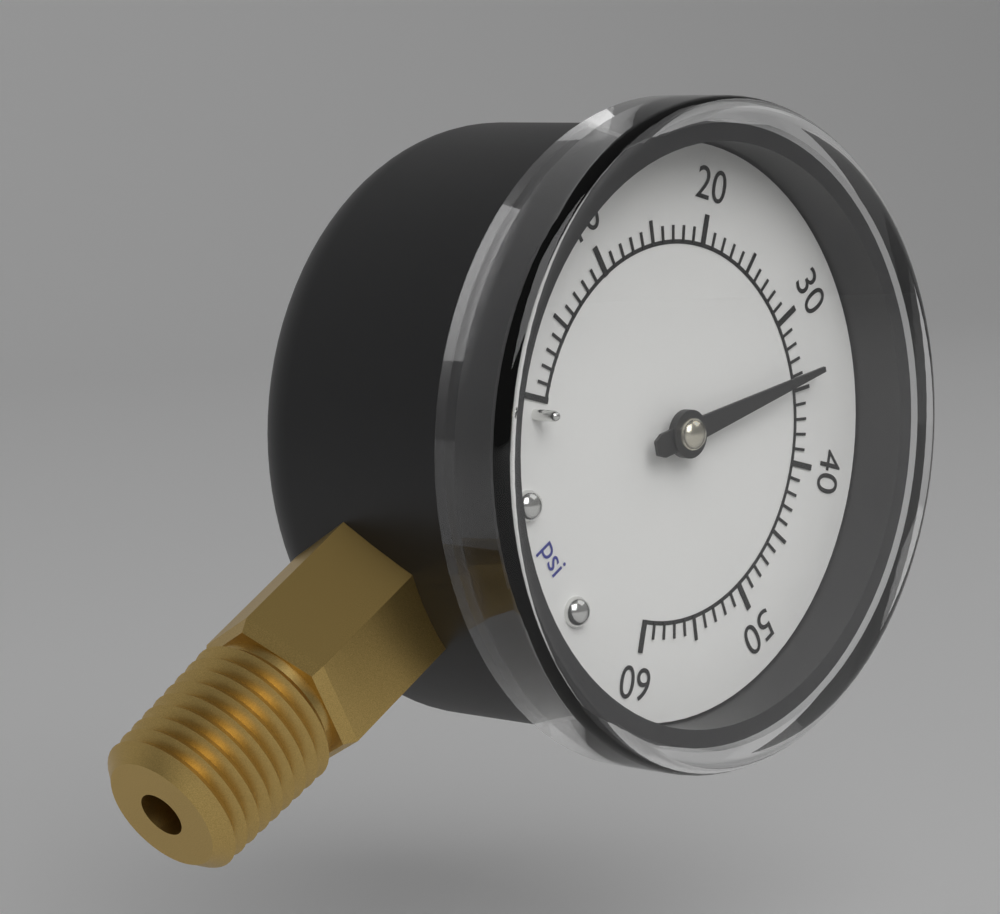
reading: 34 psi
